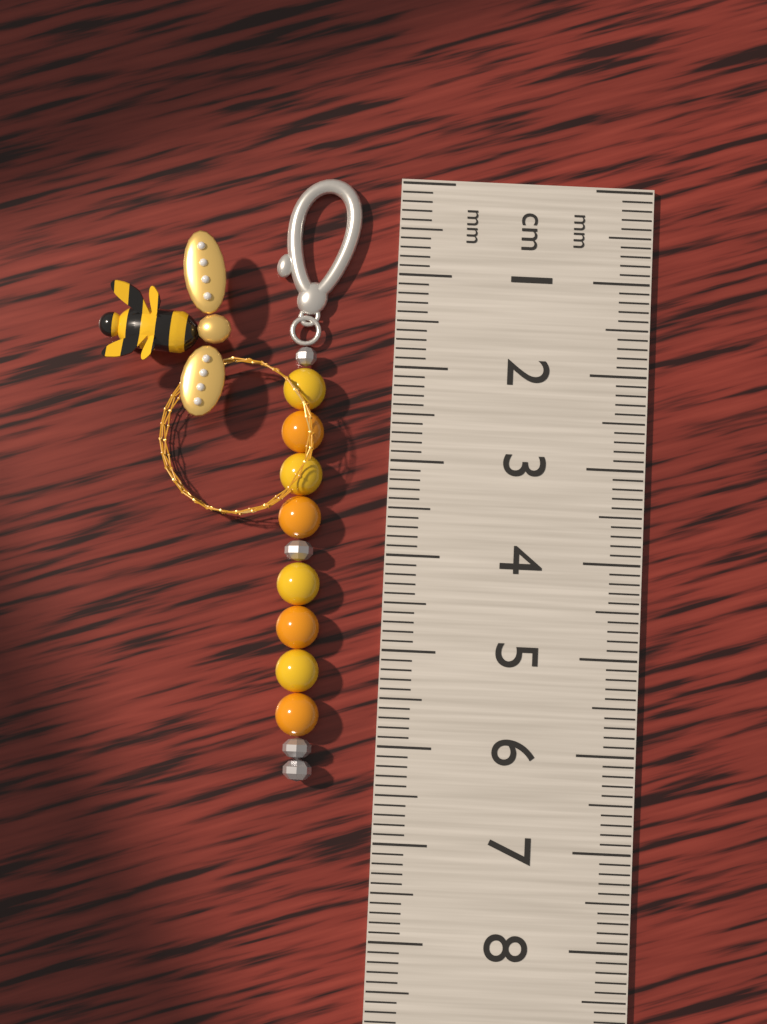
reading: 6.4 cm
